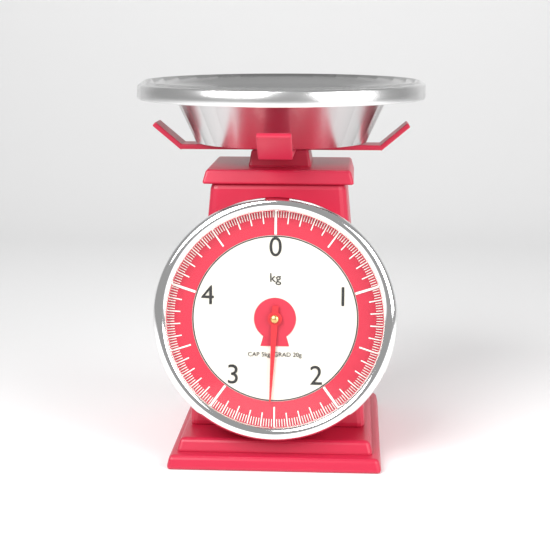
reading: 2.54 kg
